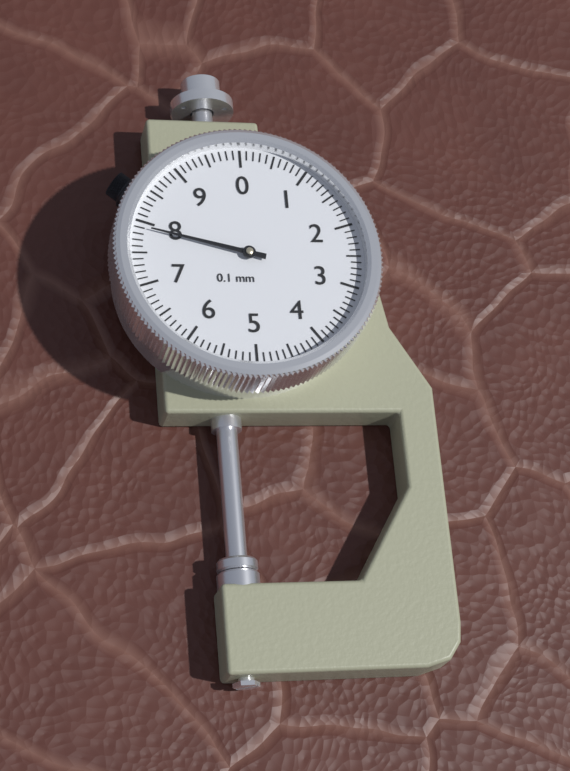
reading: 7.9 mm
